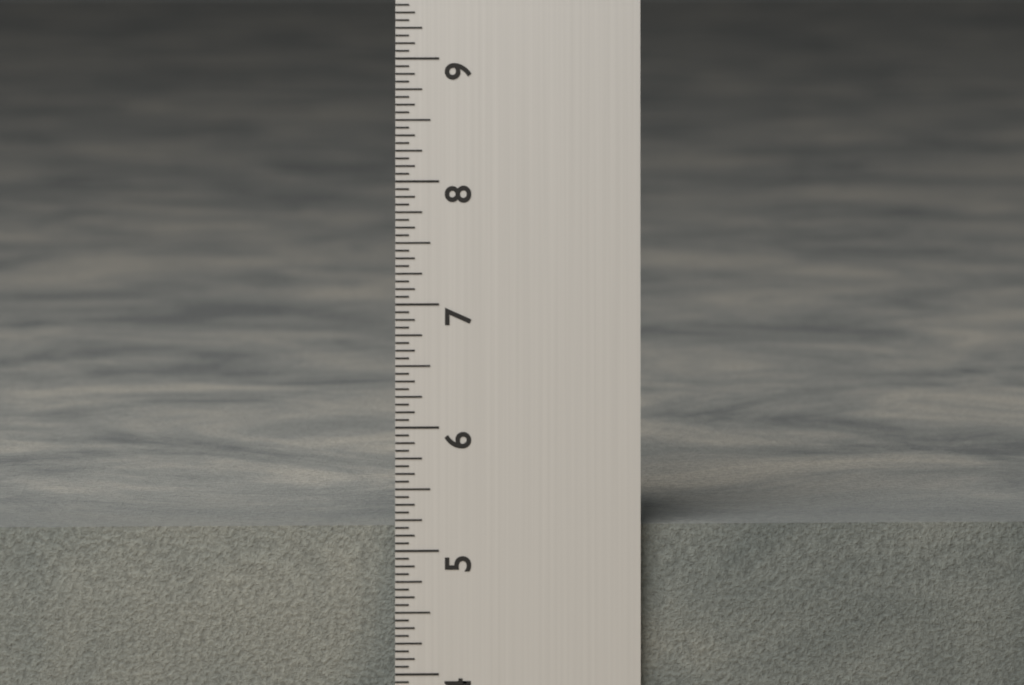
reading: 5.1875 in
